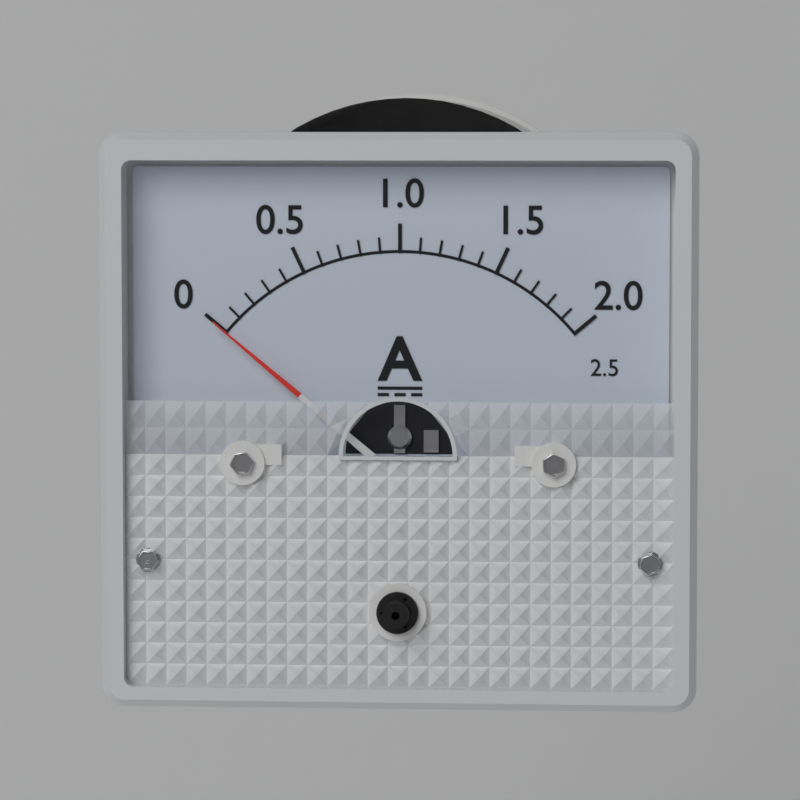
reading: 0.0 A
